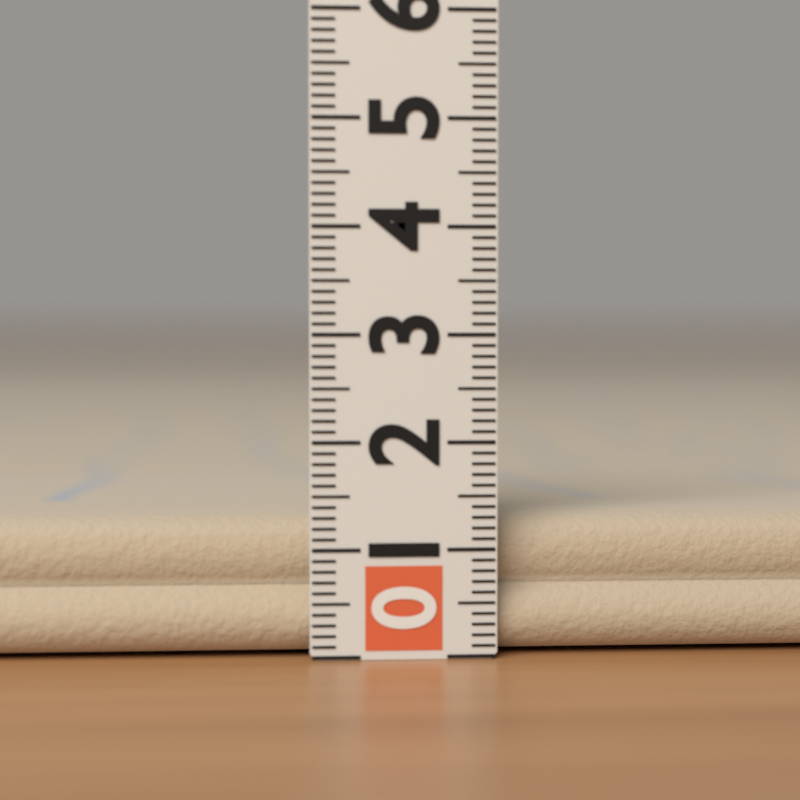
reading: 1.3 (no unit)
